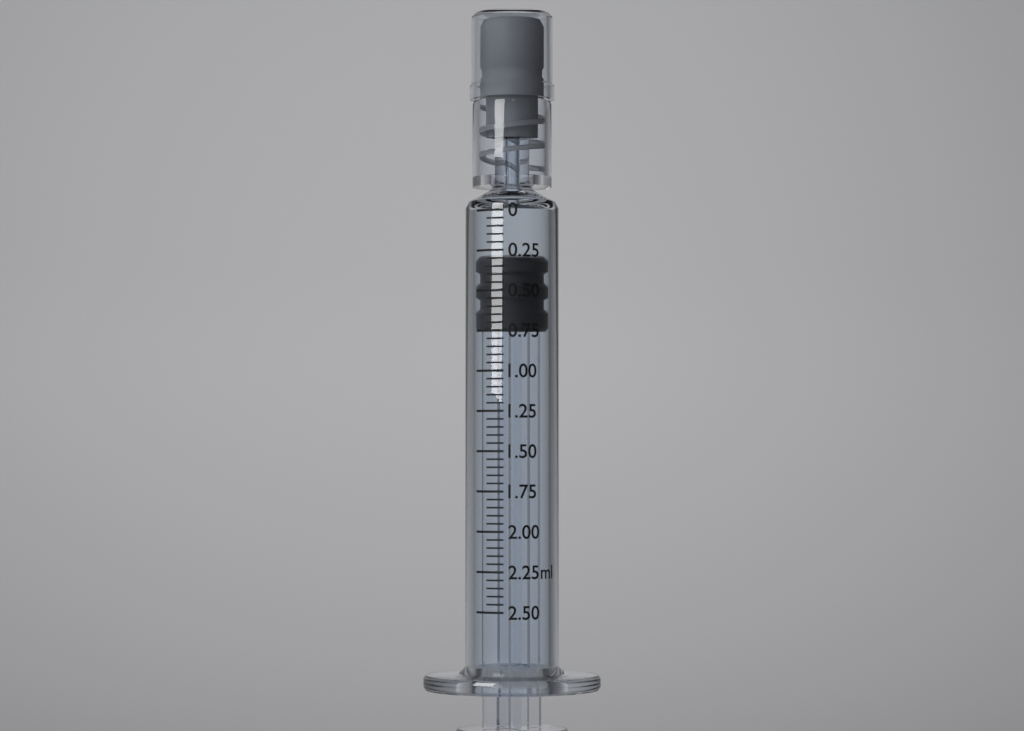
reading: 0.30 ml
